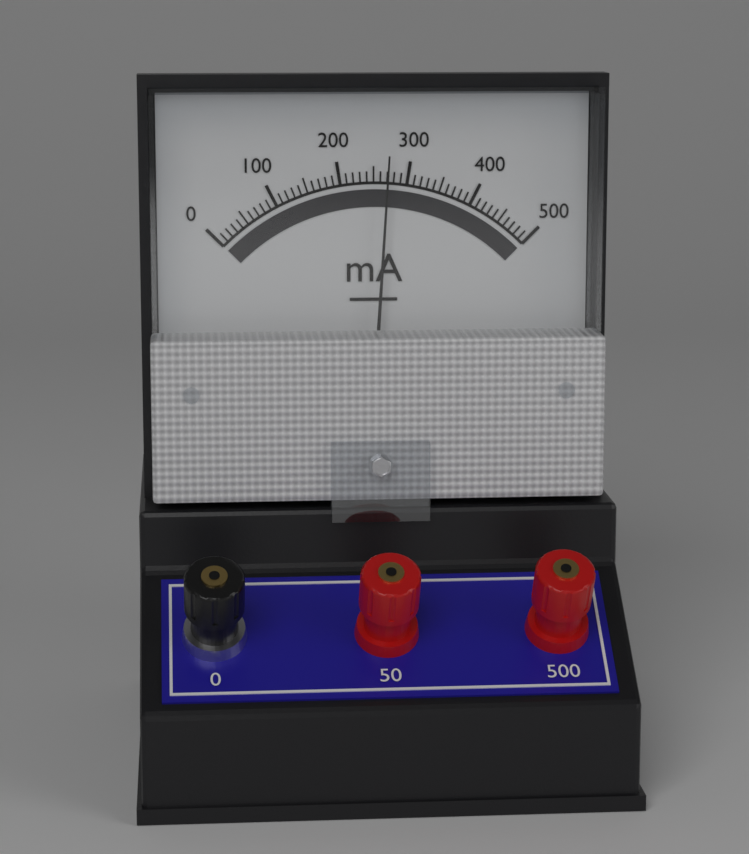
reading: 270 mA
